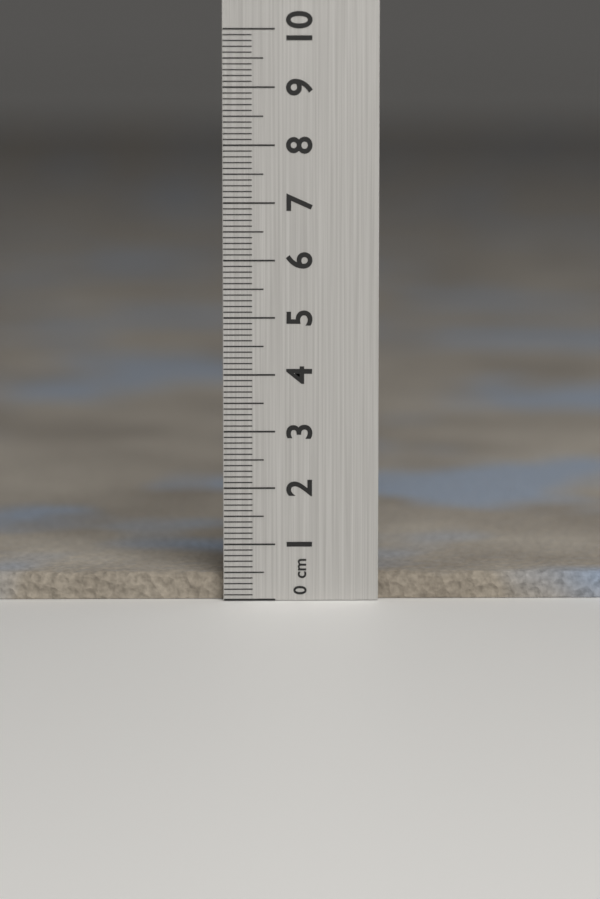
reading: 0.5 cm
